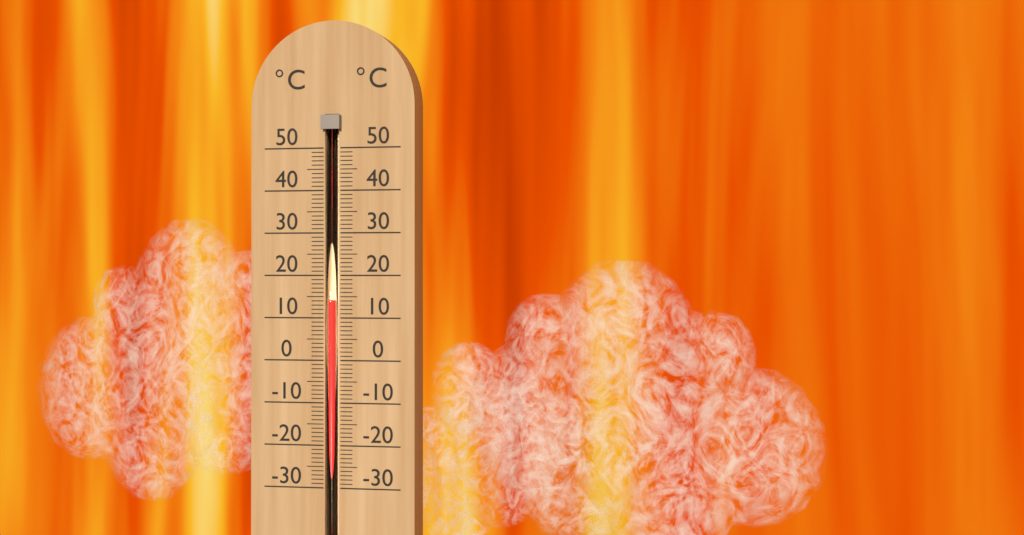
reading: 14 °C
